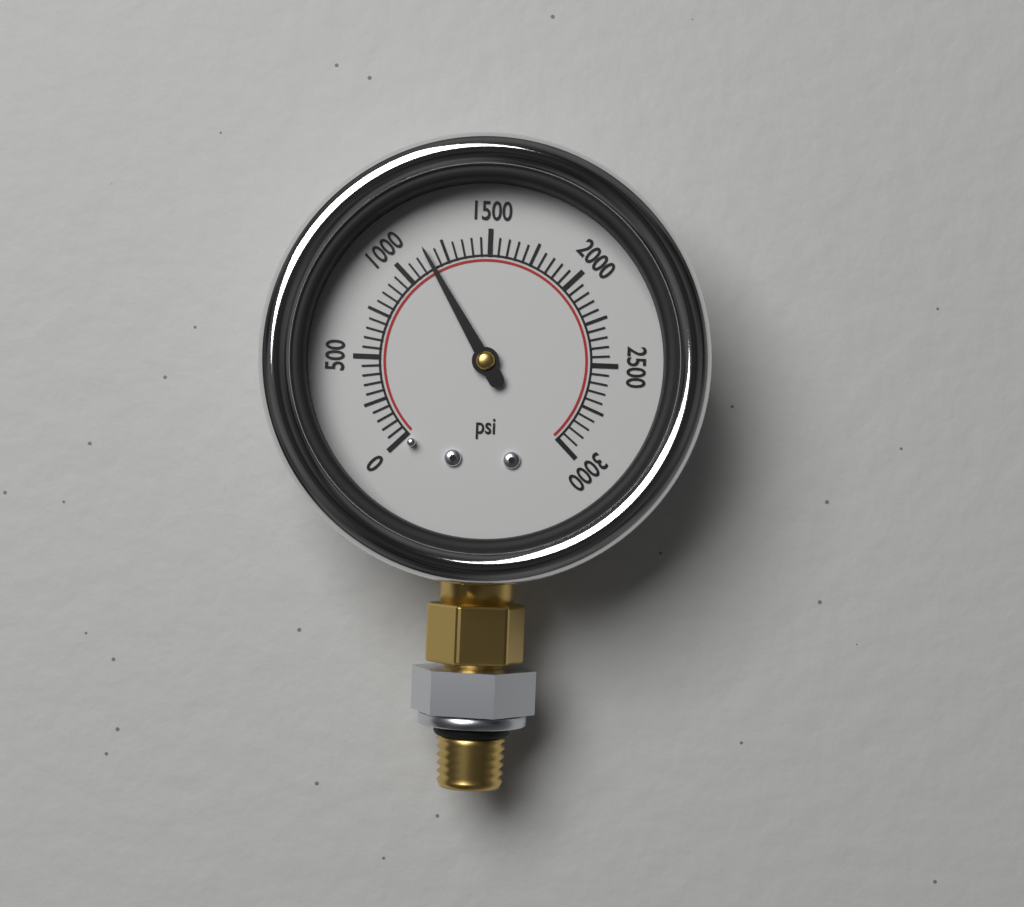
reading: 1150 psi
